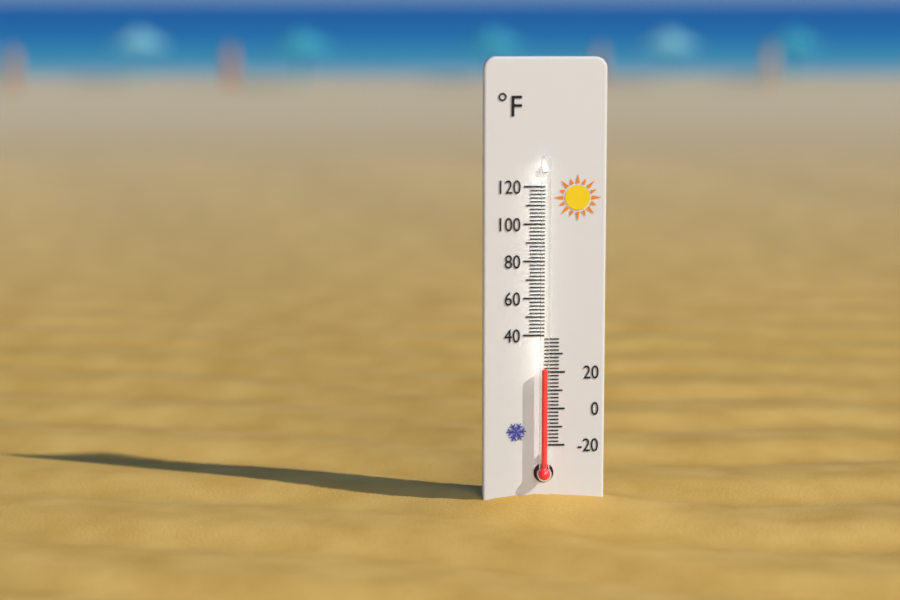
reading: 22 °F
